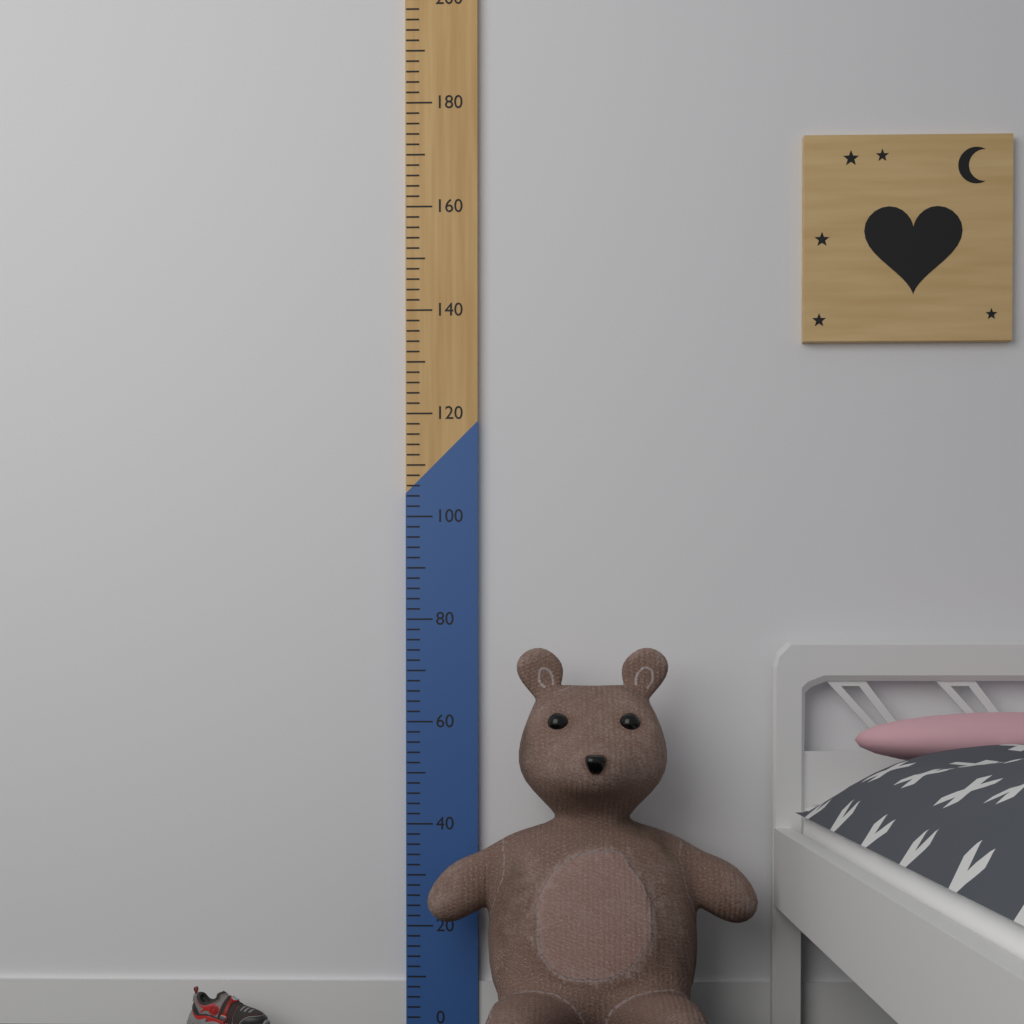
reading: 74 (no unit)
